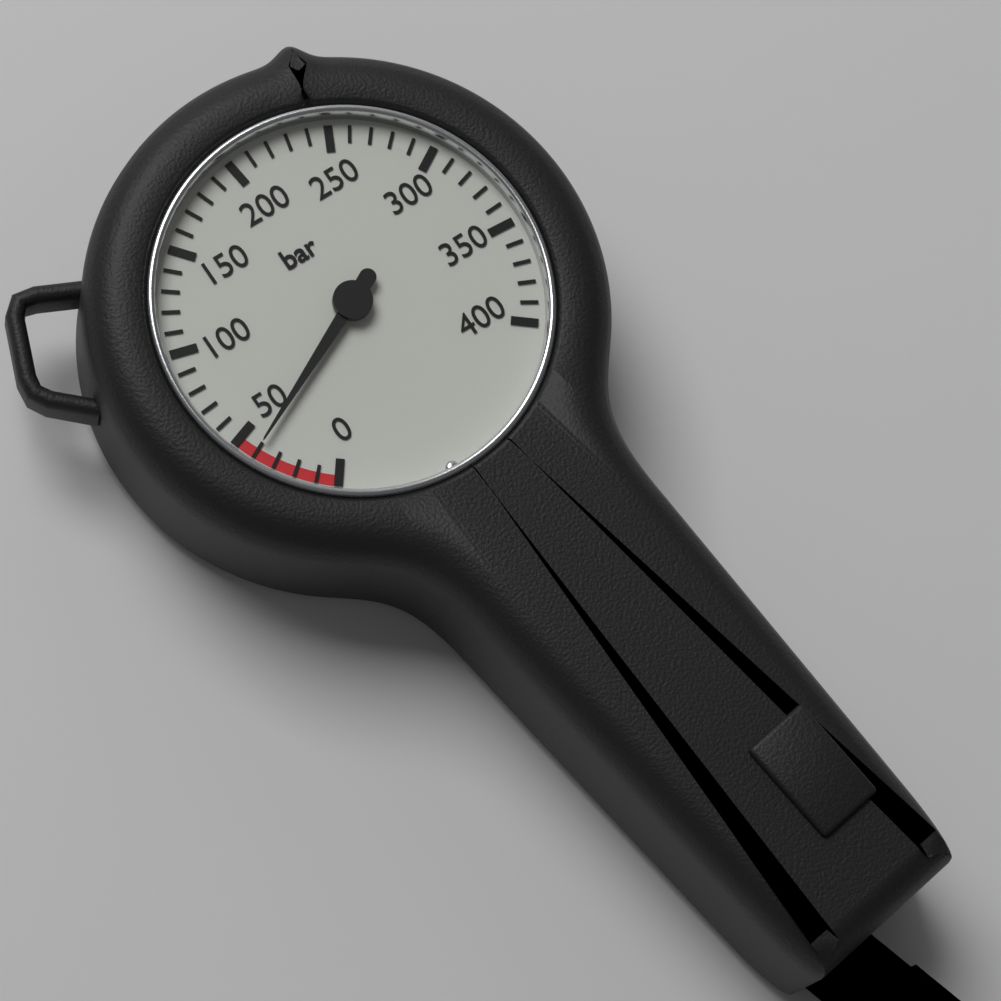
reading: 40 bar
